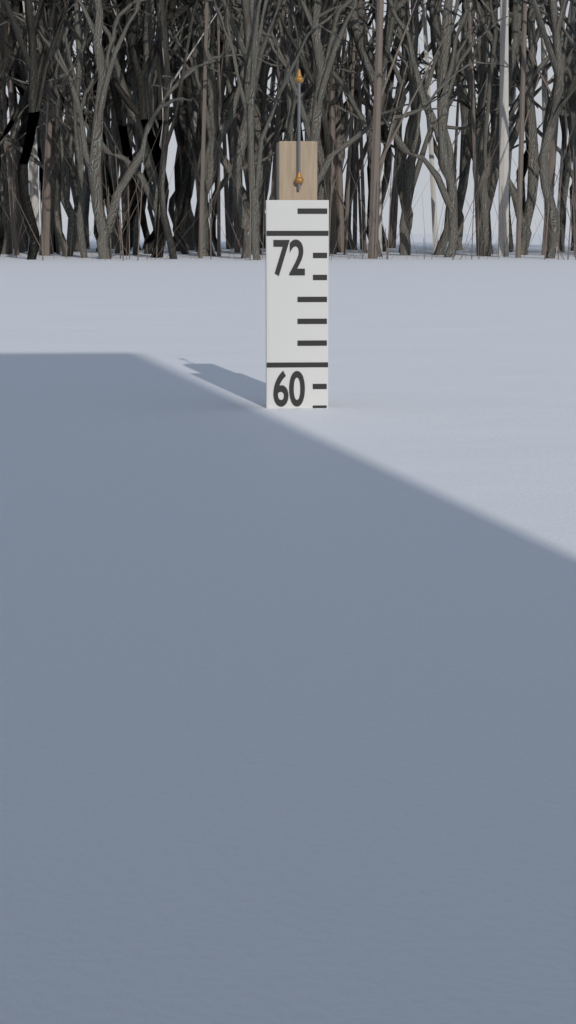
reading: 56 (no unit)
